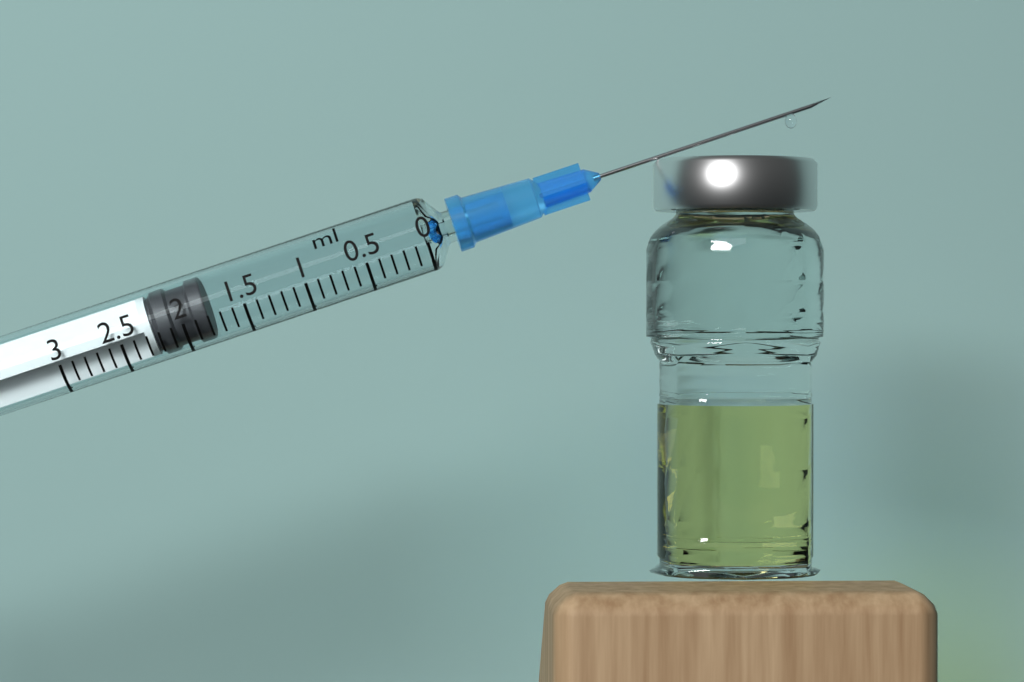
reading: 1.8 ml
